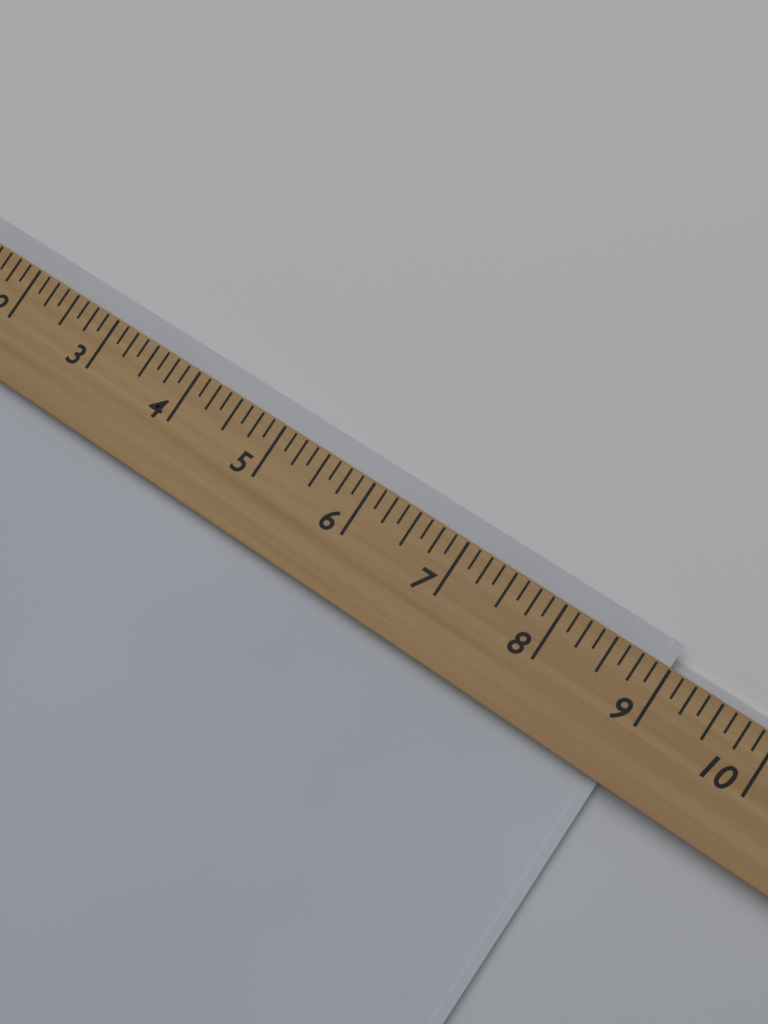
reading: 9.000 (no unit)
